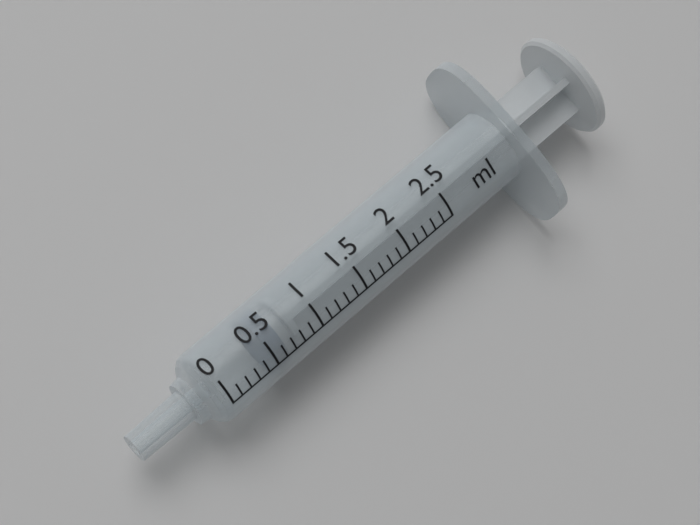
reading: 0.5 ml
